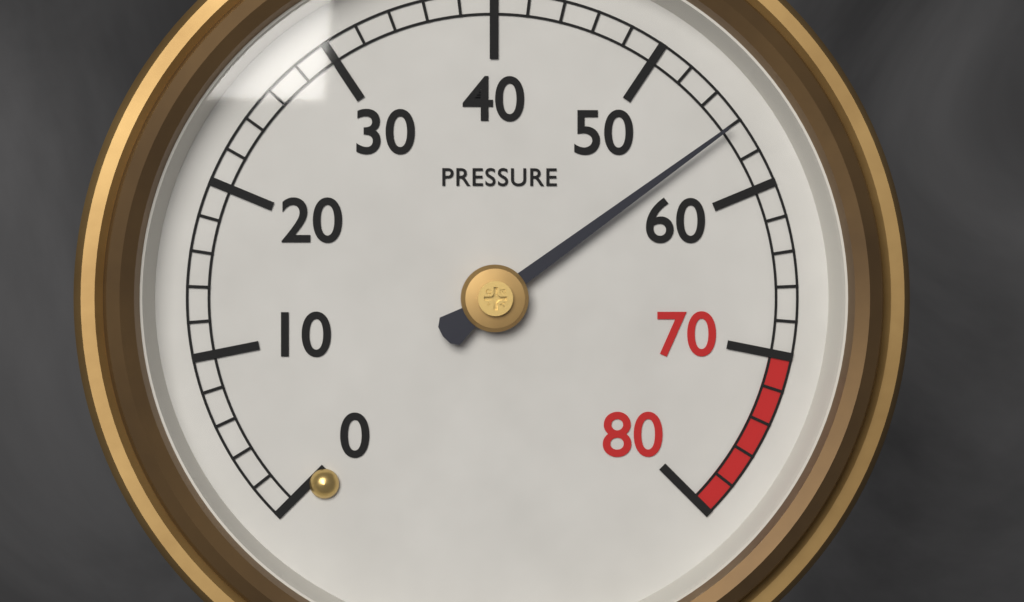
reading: 56 (no unit)
